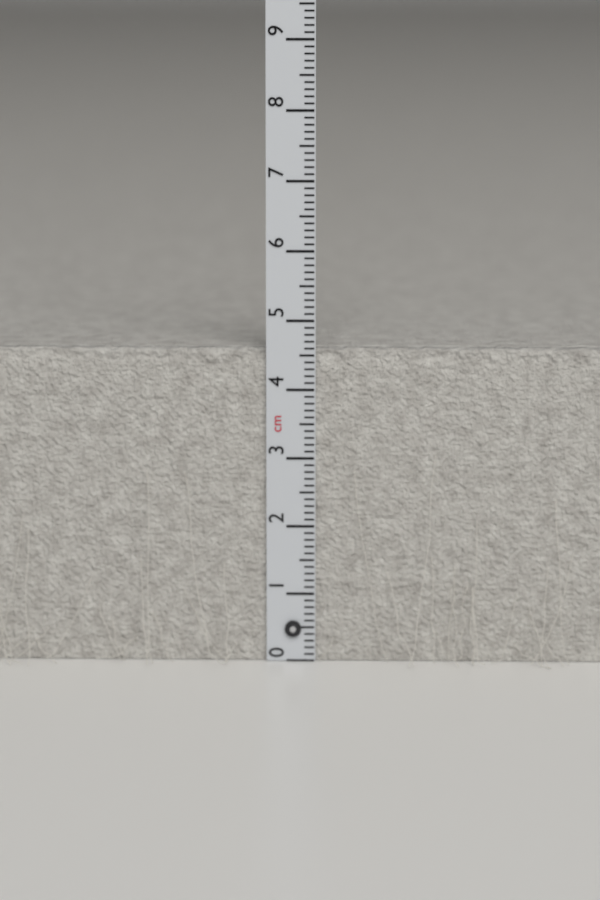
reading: 4.6 cm
